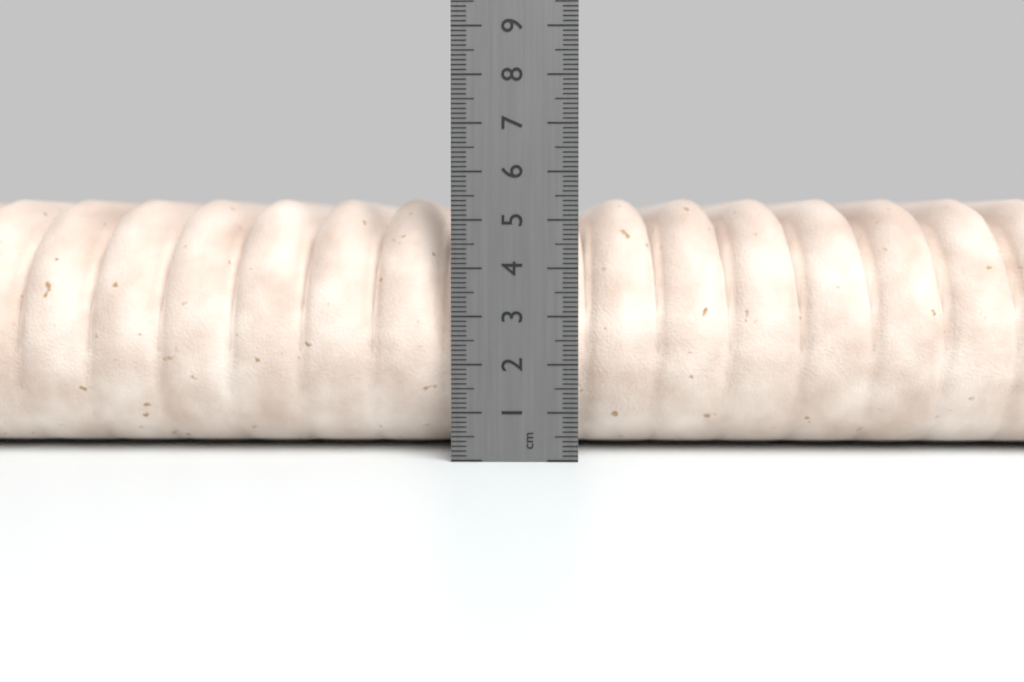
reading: 5.5 cm
